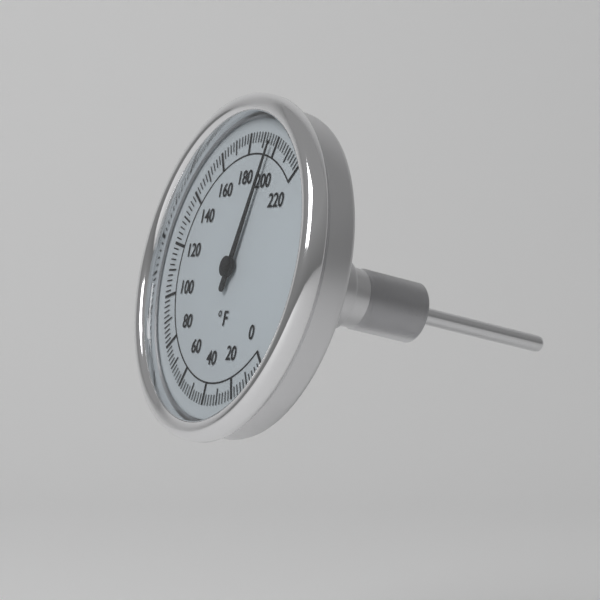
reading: 196 °F
